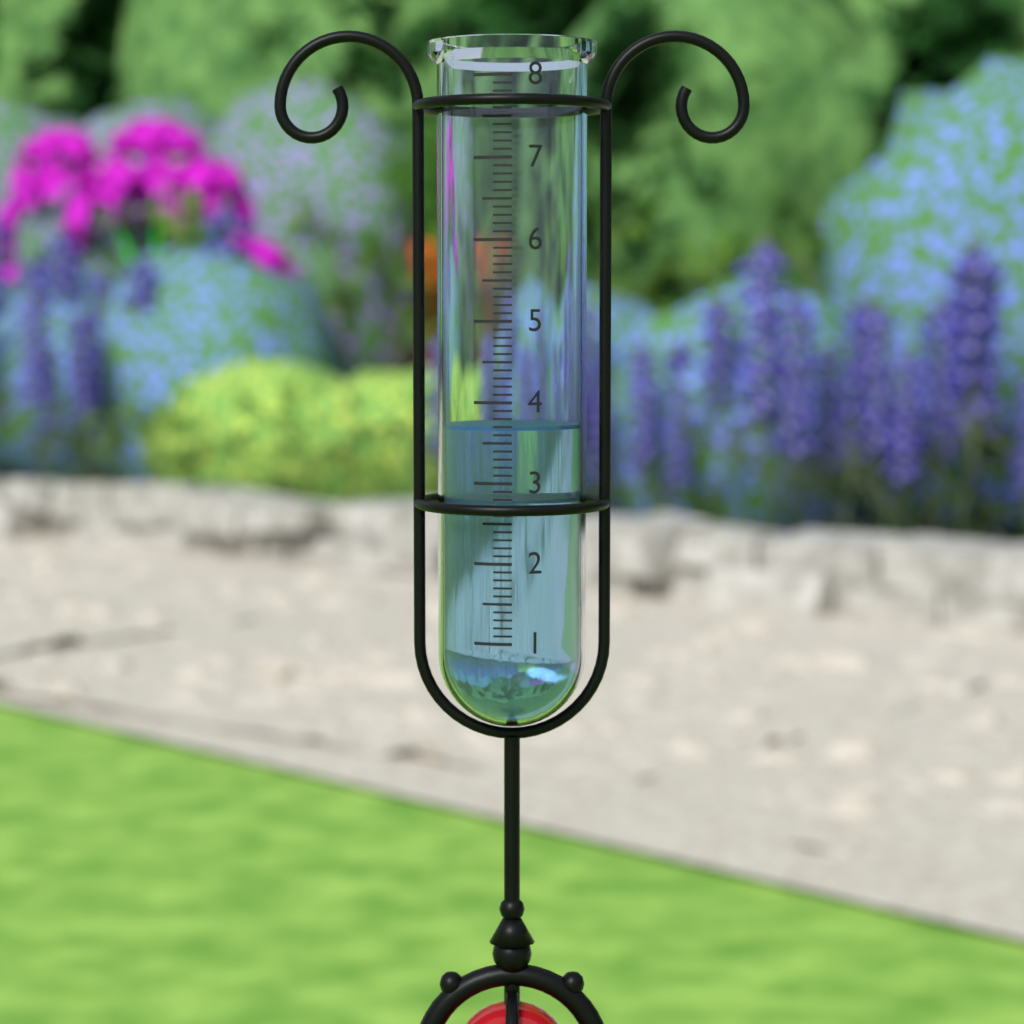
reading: 3.7 (no unit)
